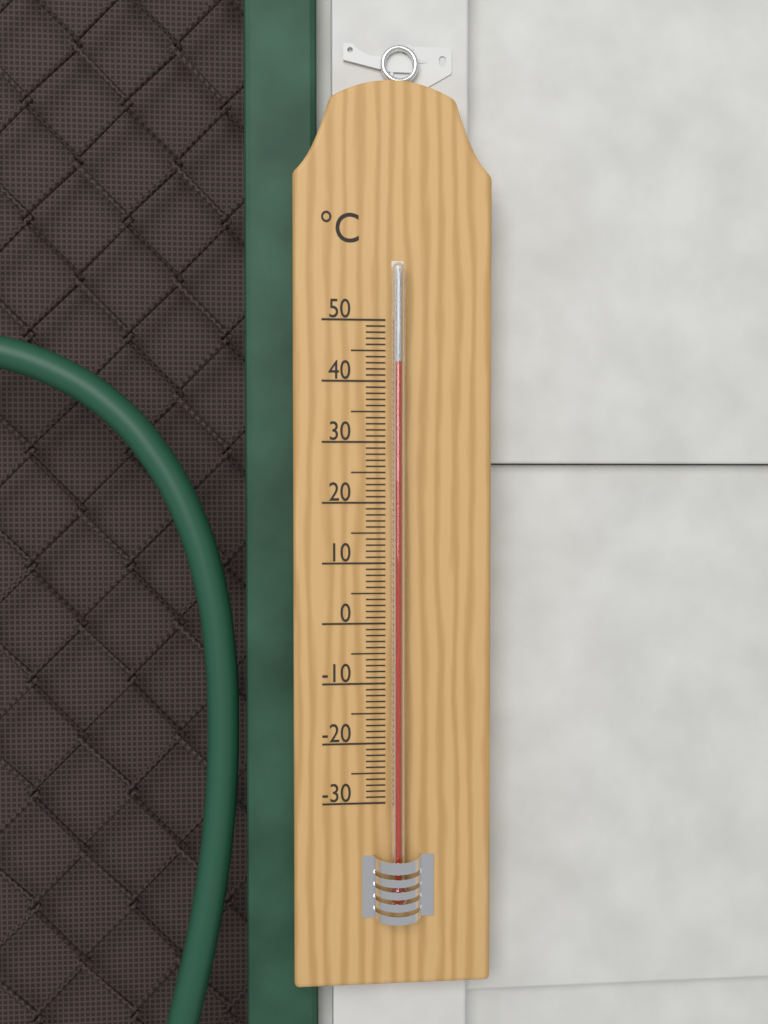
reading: 43 °C
